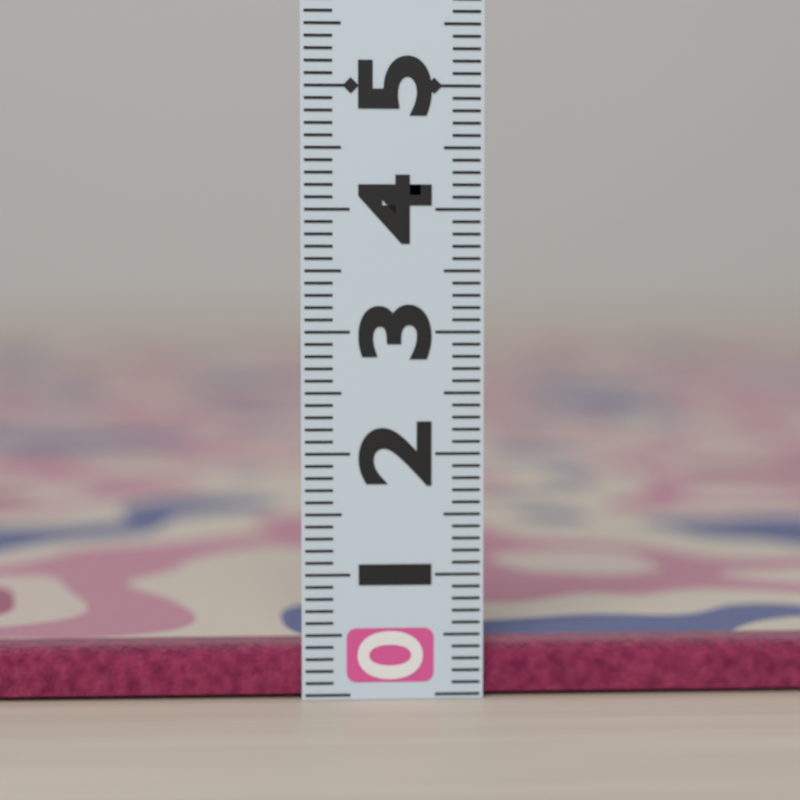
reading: 0.4 (no unit)
